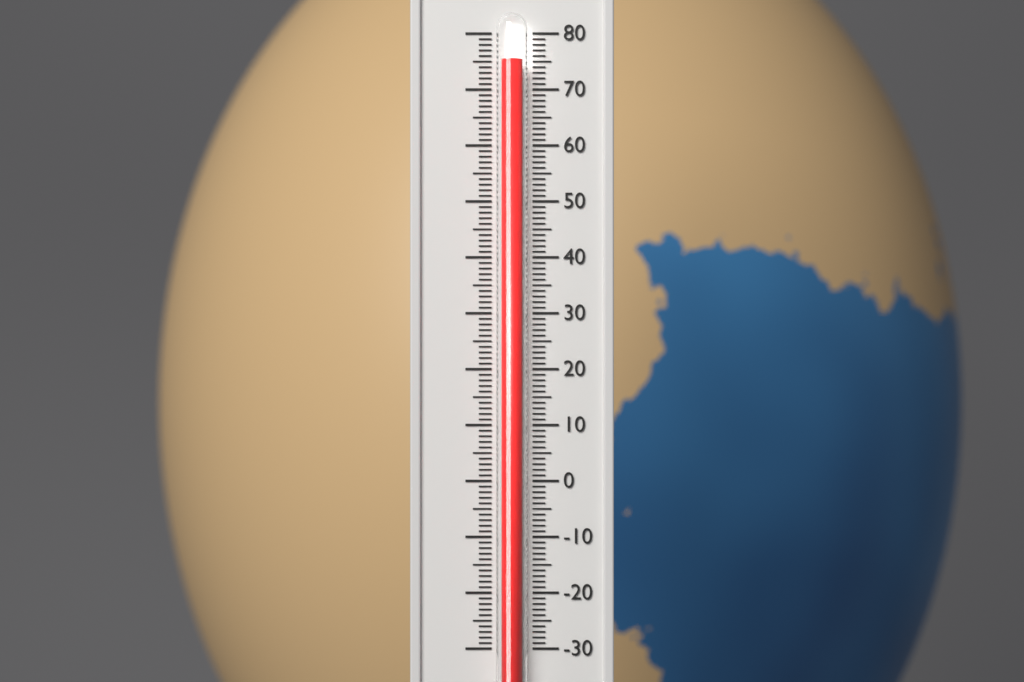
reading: 75 (no unit)
